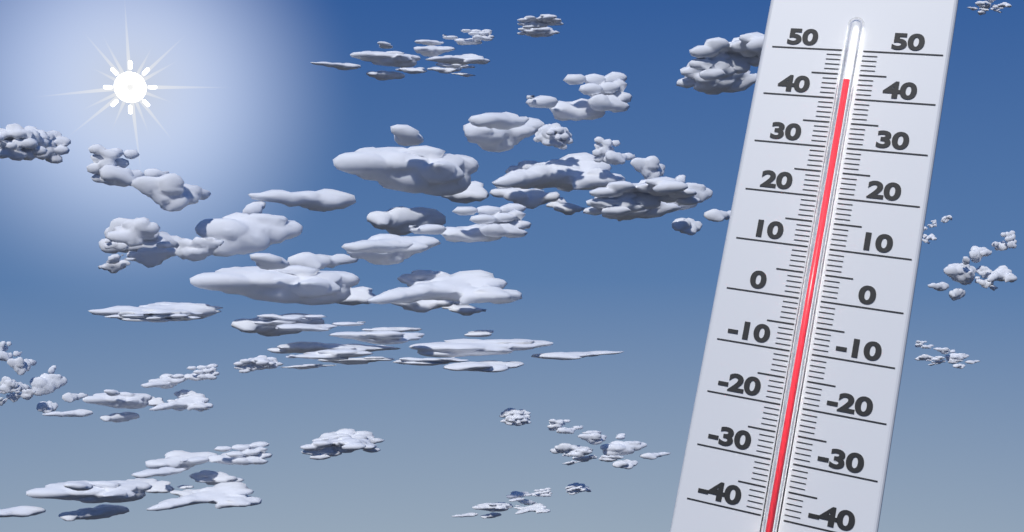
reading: 43 (no unit)
